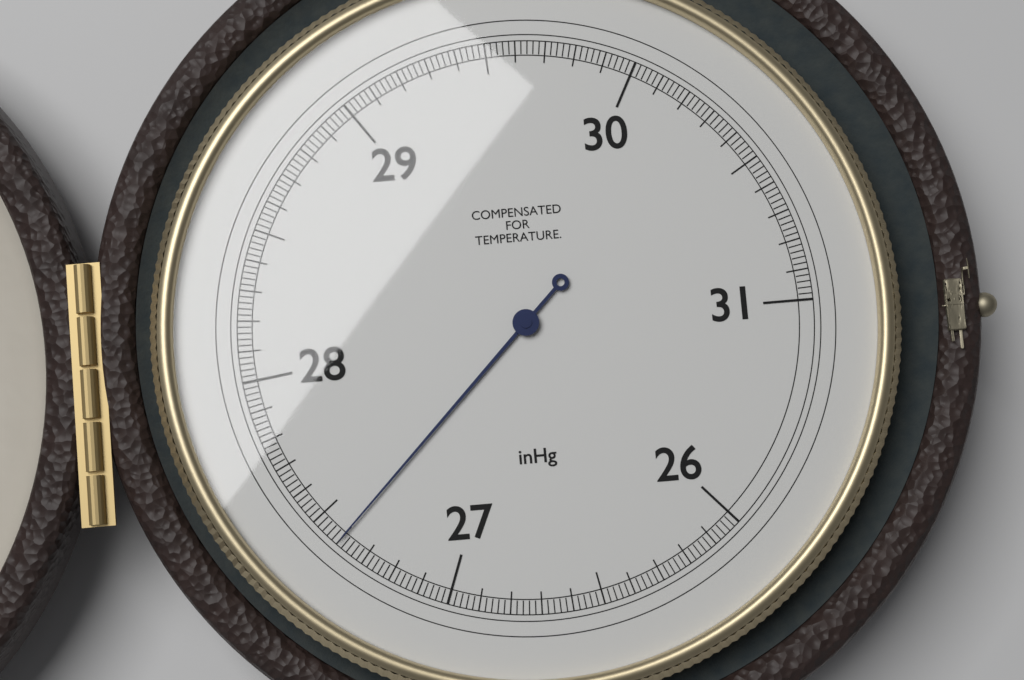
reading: 27.40 inHg
